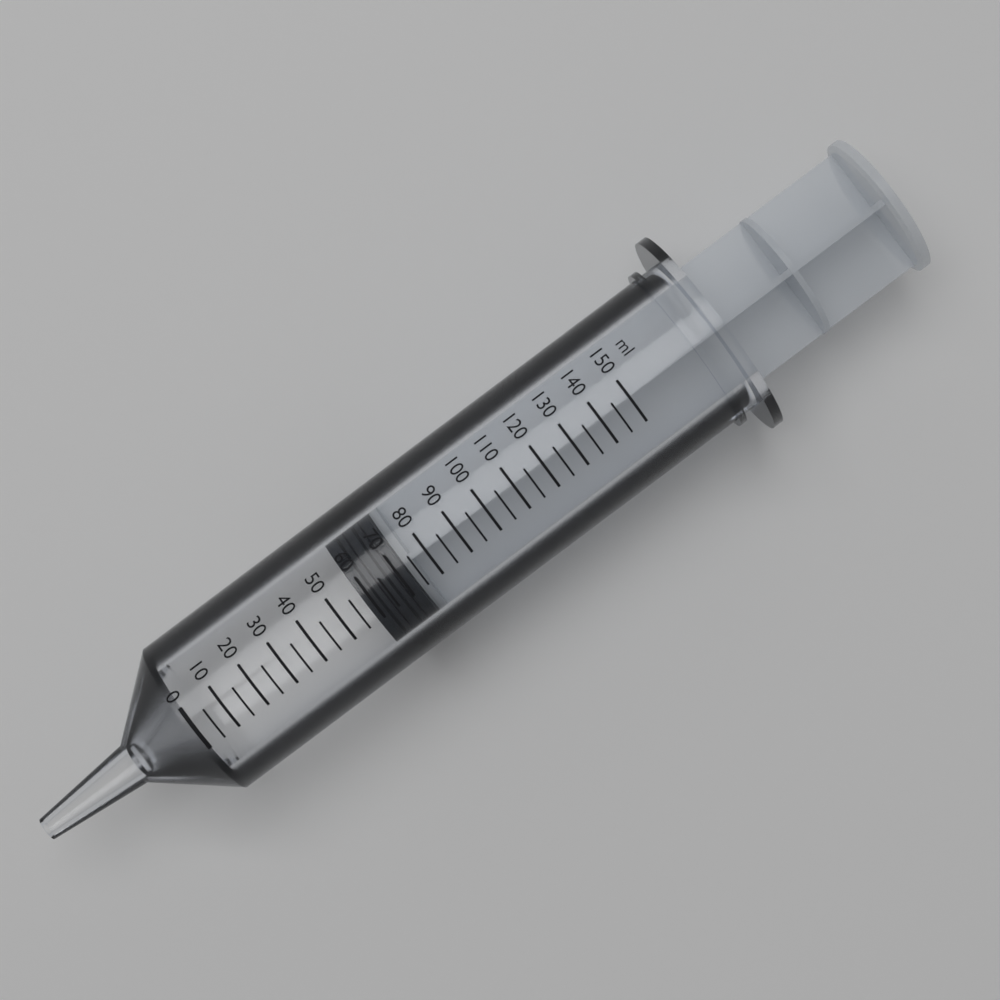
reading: 58 ml
